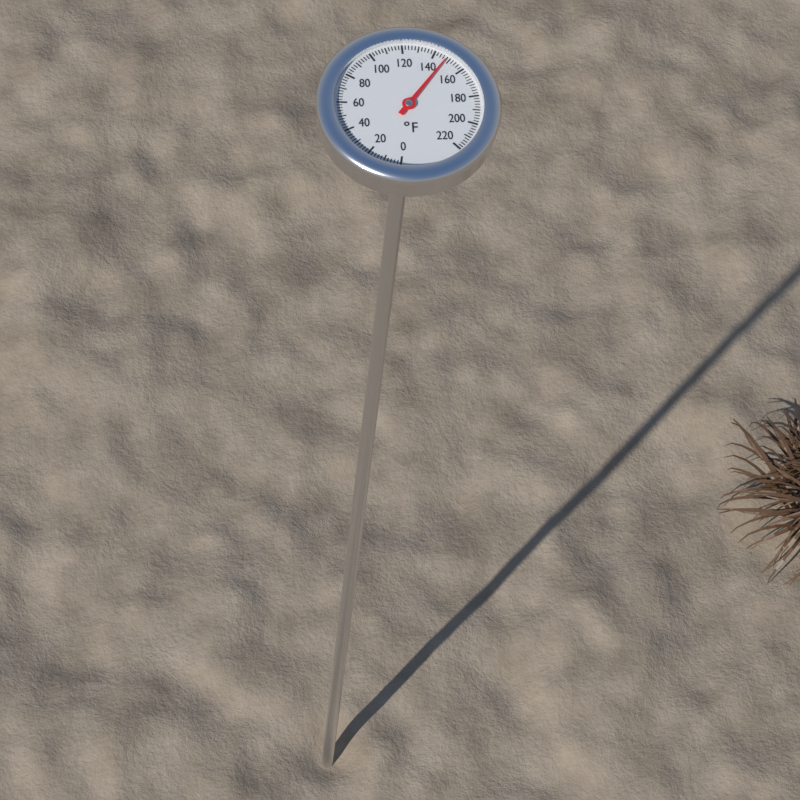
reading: 148 °F
